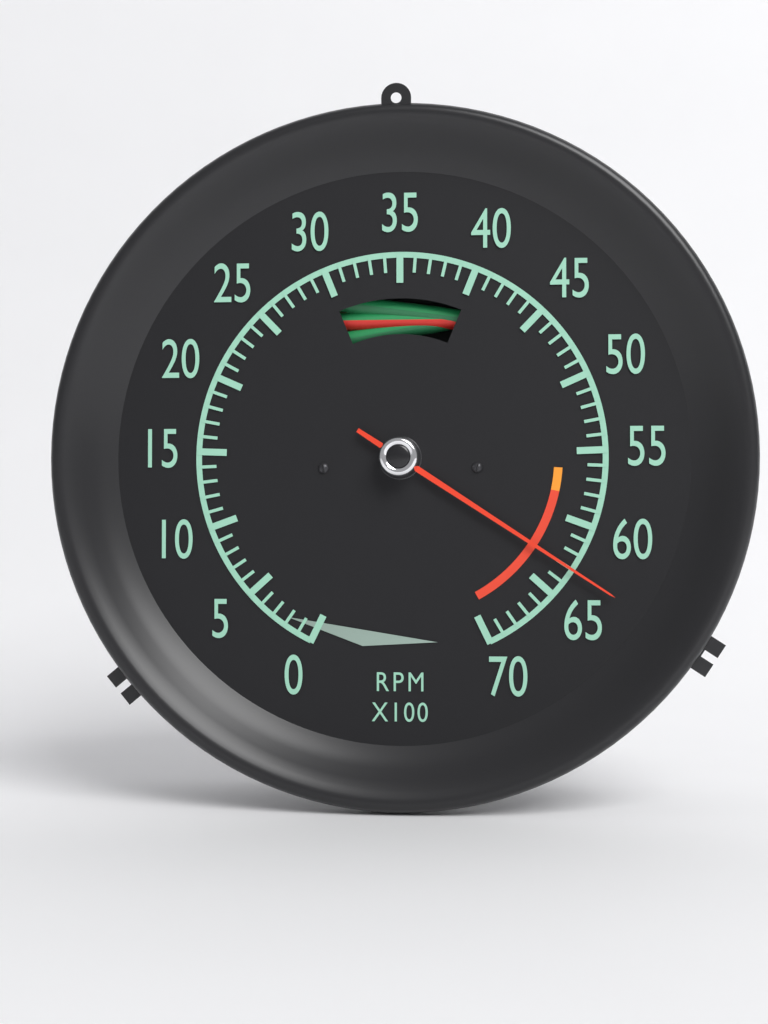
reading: 63 RPM x100
